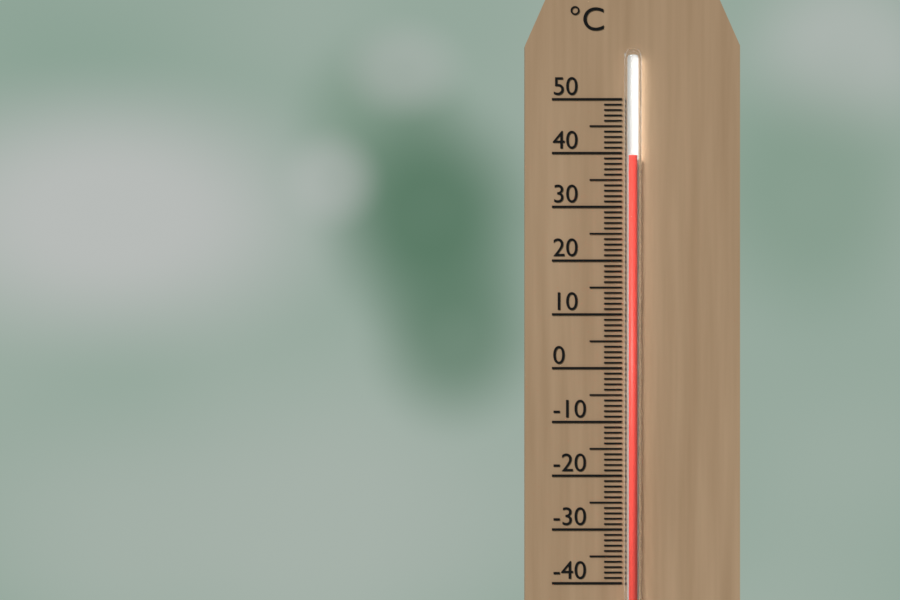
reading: 39.5 °C
